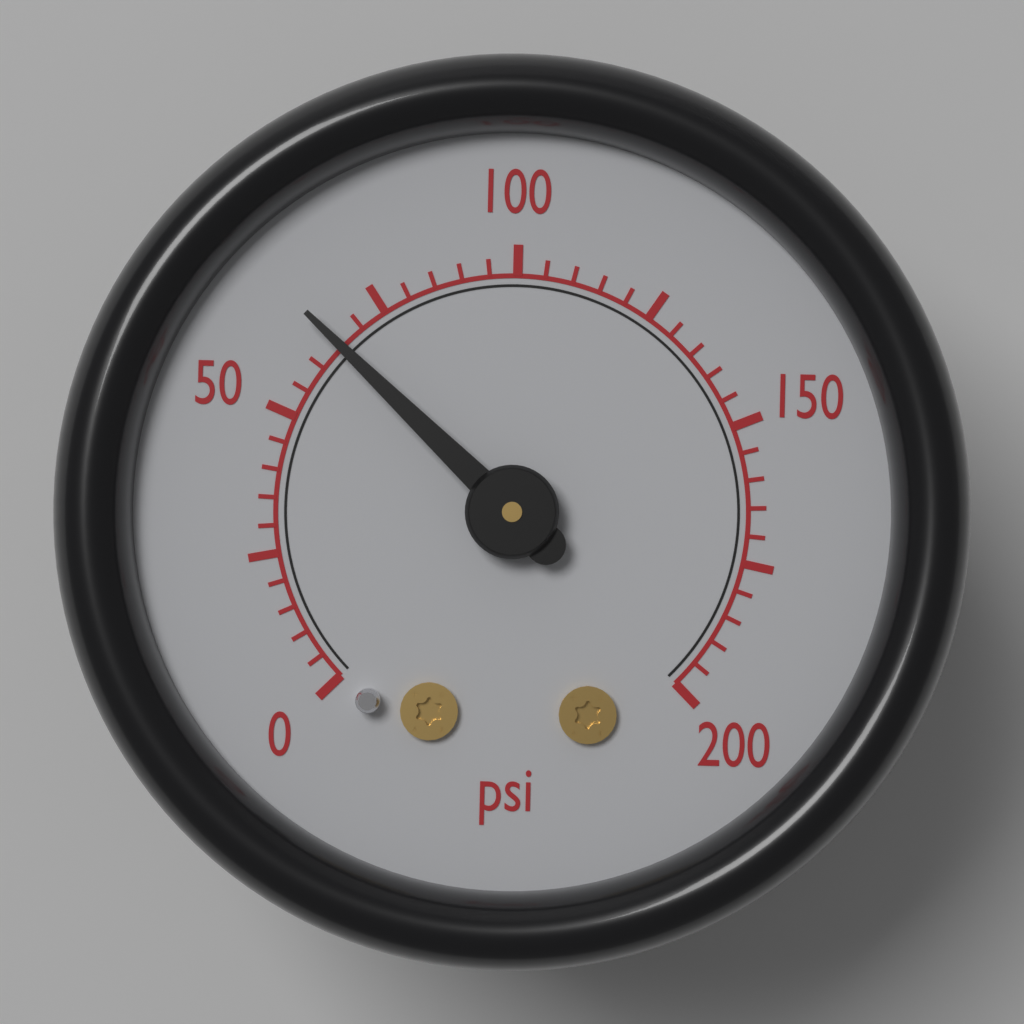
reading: 65 psi
